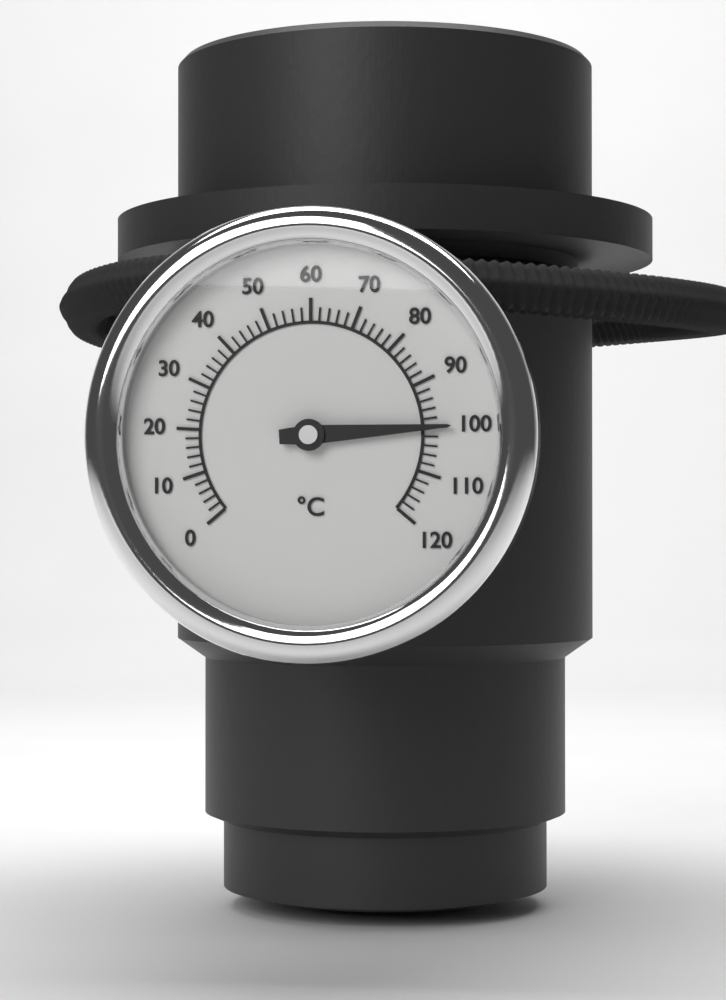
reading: 100 °C
